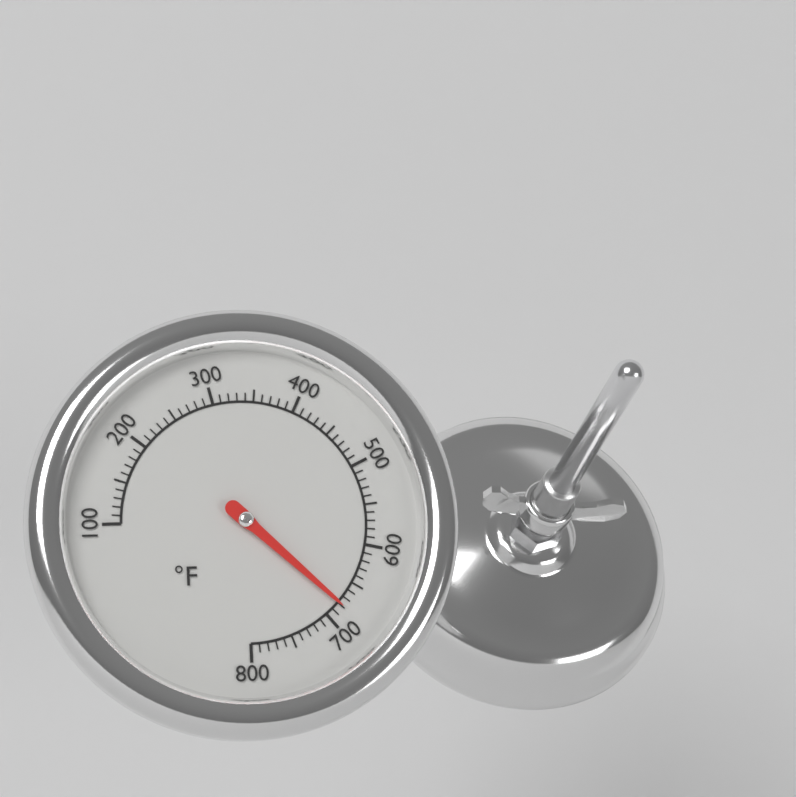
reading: 680 °F
